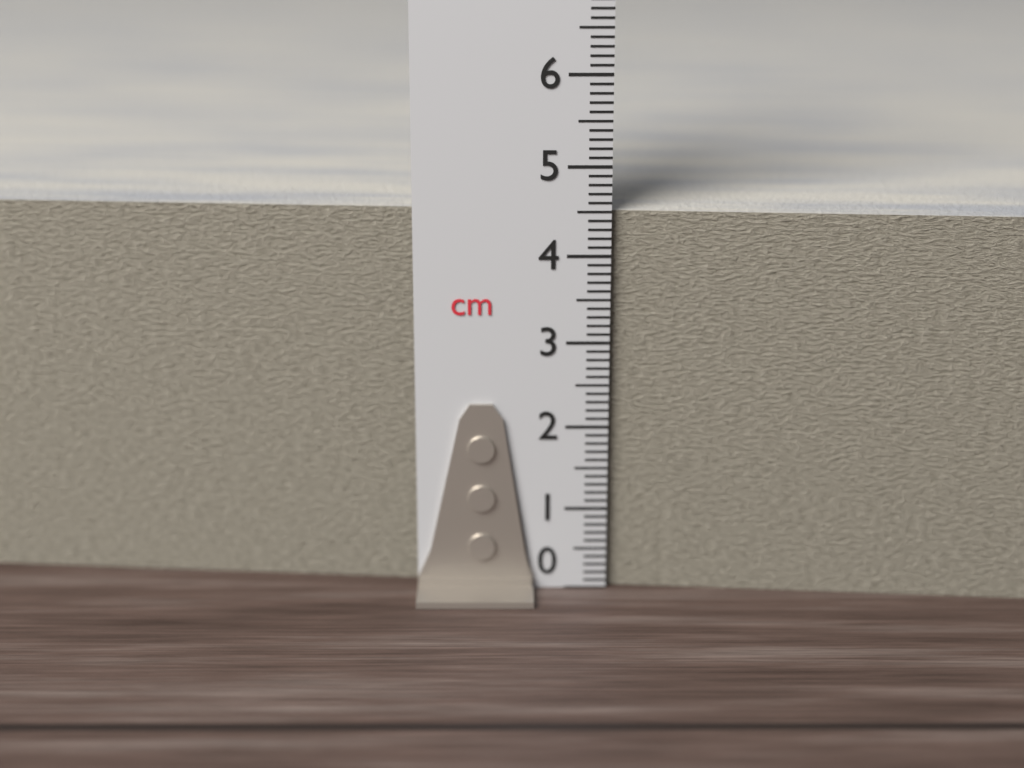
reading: 4.5 cm
